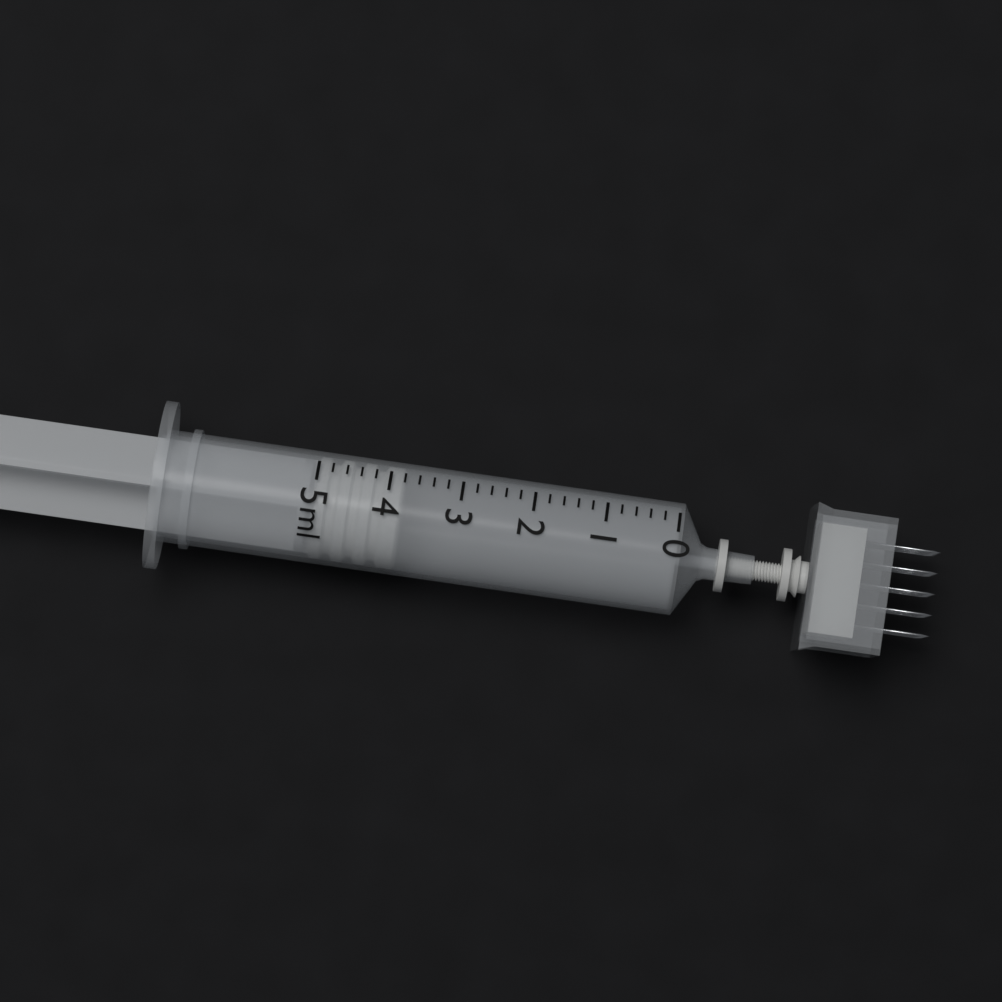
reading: 3.8 ml
